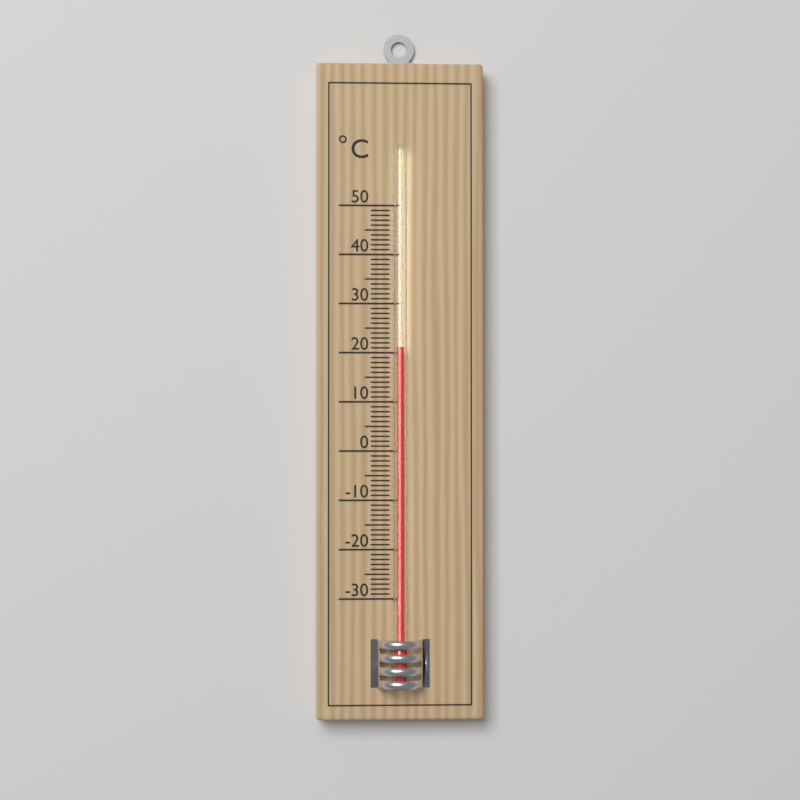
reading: 21 °C
